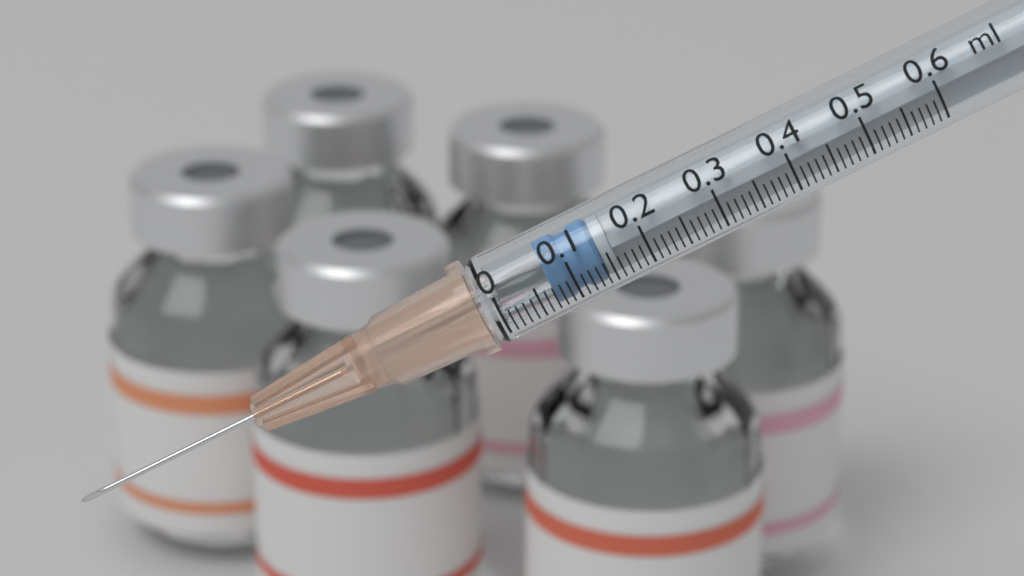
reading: 0.07 ml
